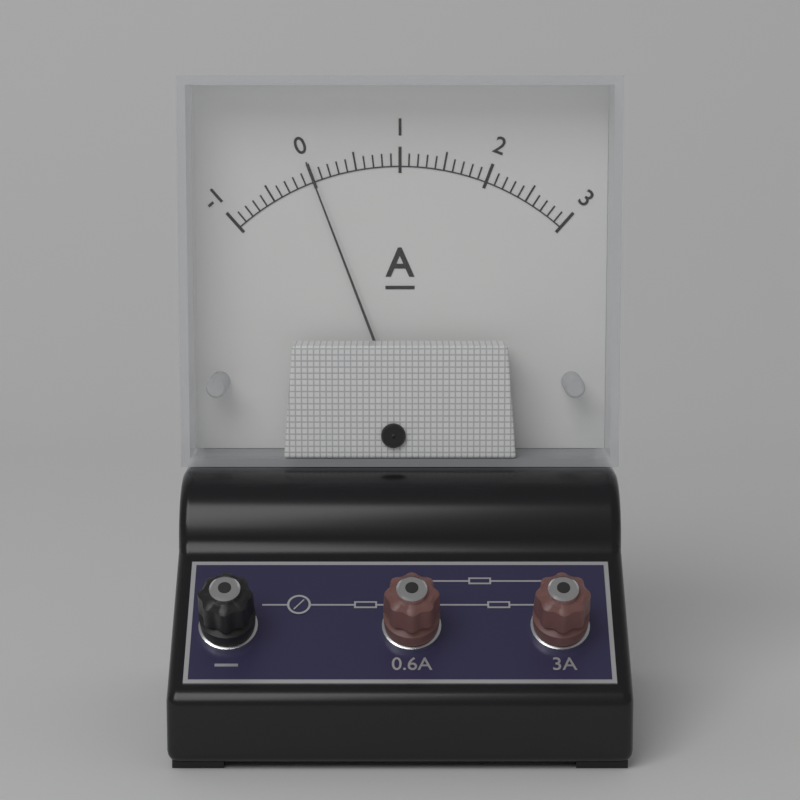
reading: 0.0 A
